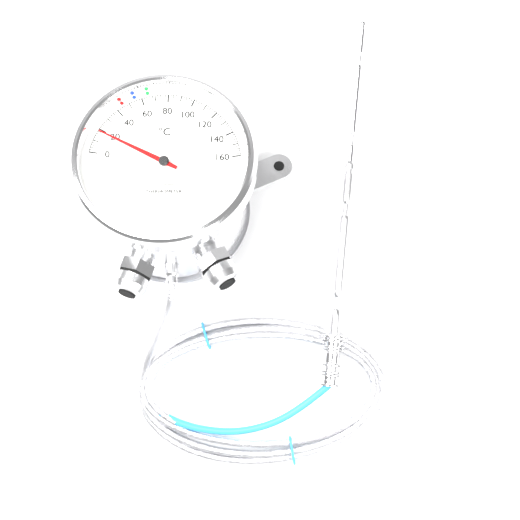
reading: 18 °C
